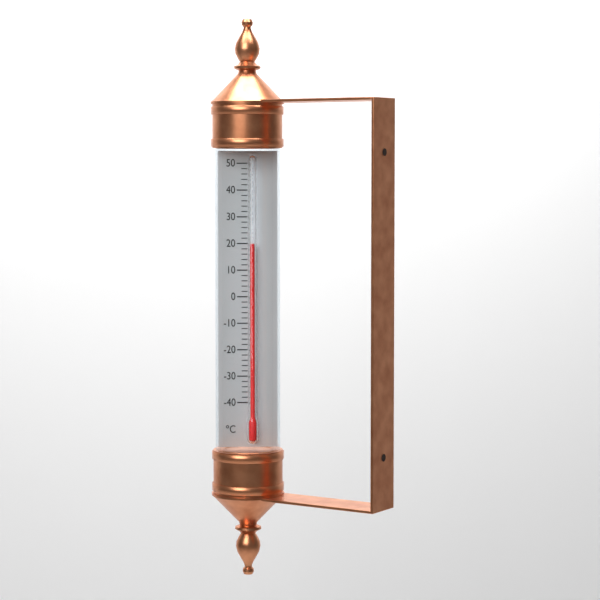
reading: 20 °C
